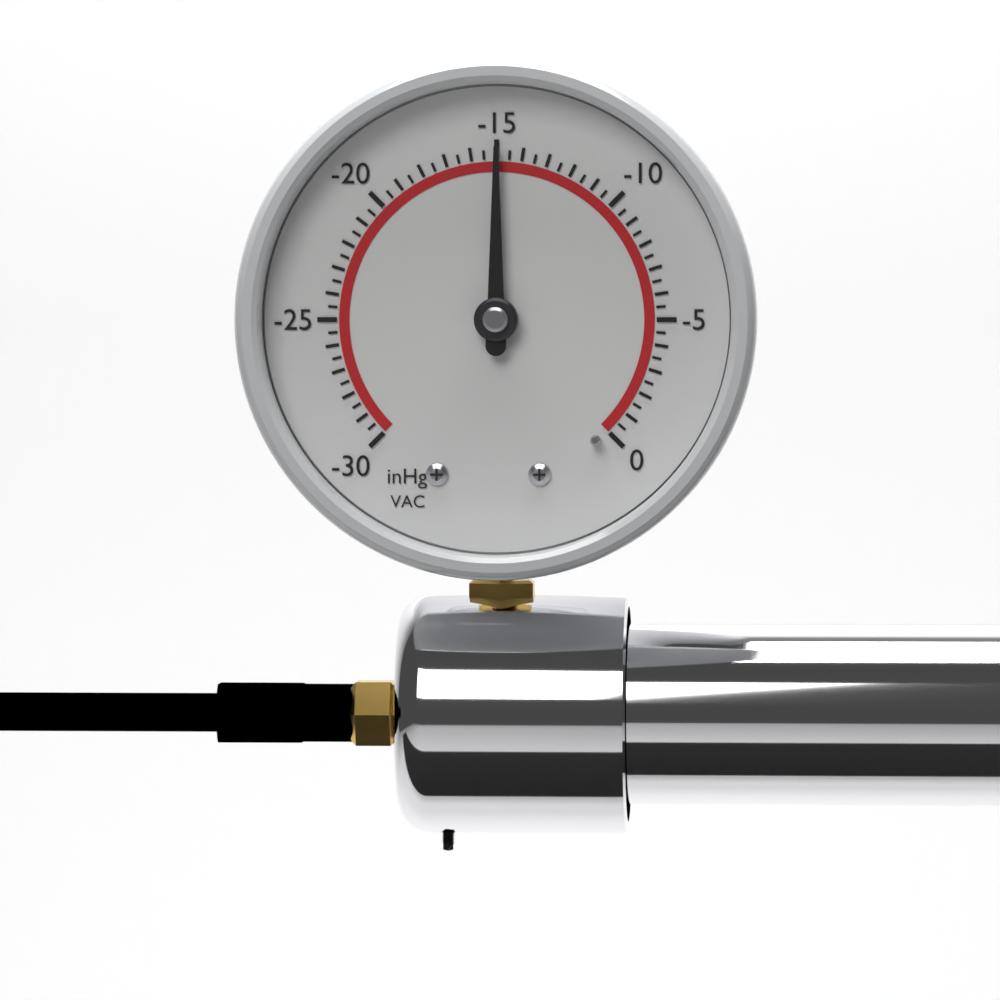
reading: -15.0 inHg
